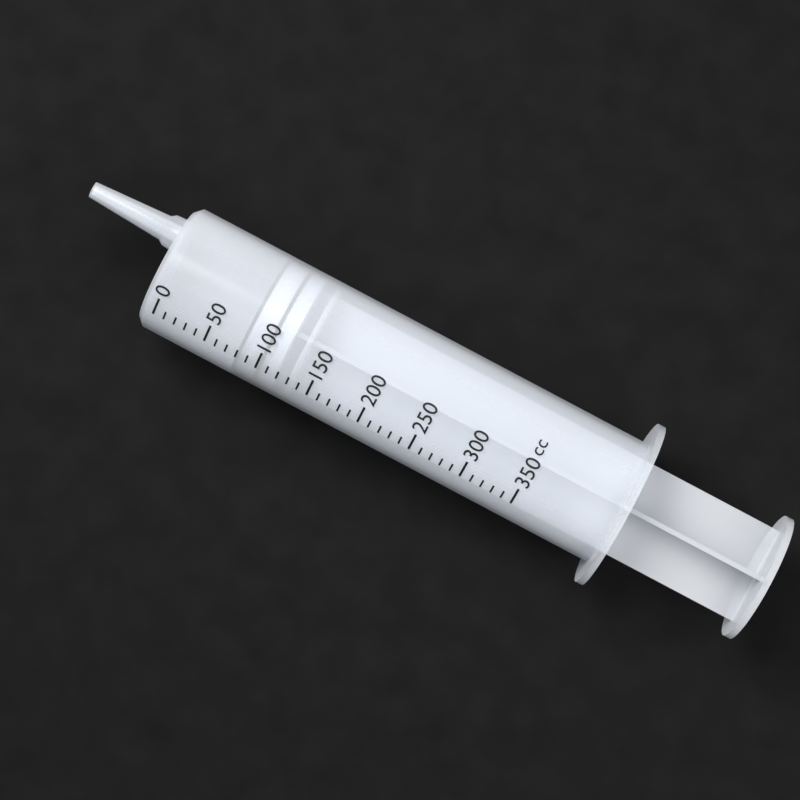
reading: 80 cc
